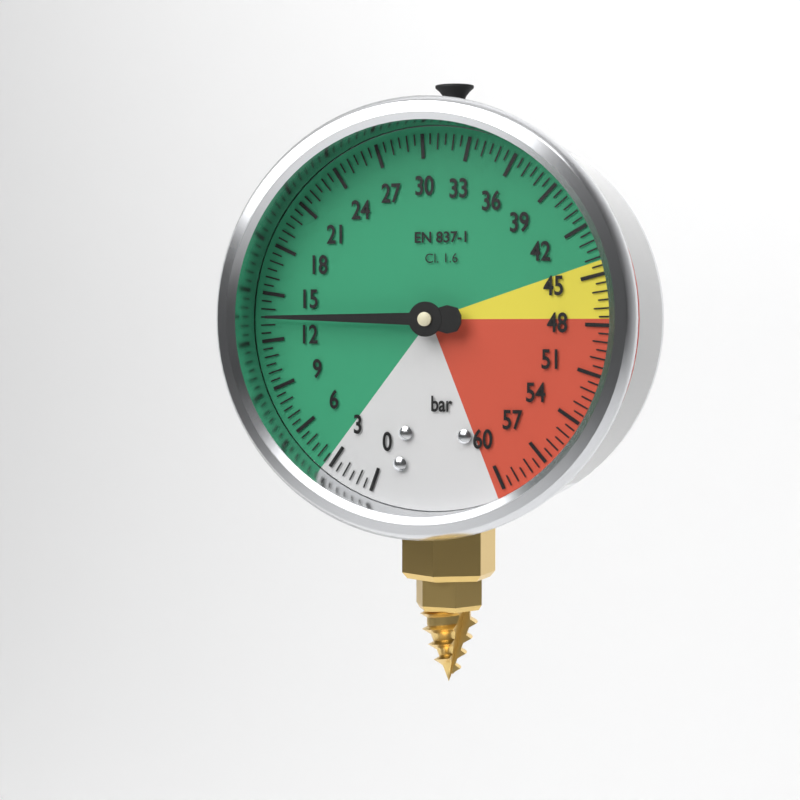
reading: 13.5 bar
